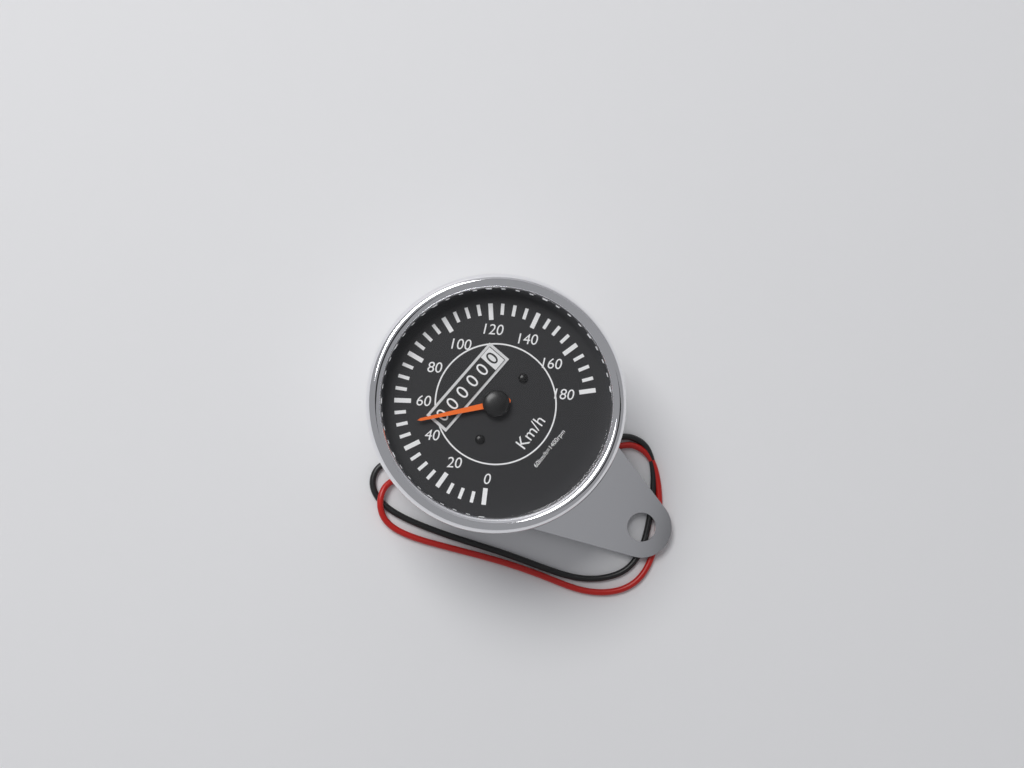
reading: 50 km/h
